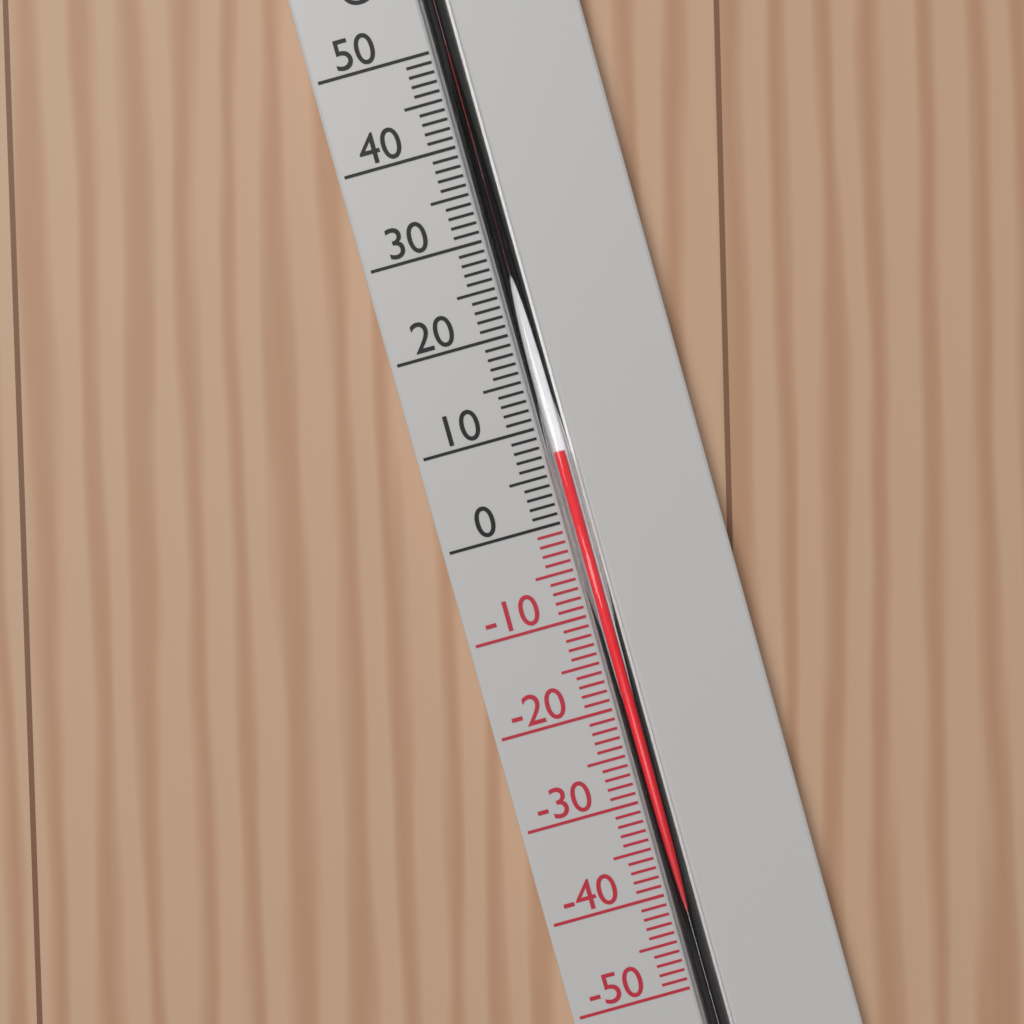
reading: 7 °C
